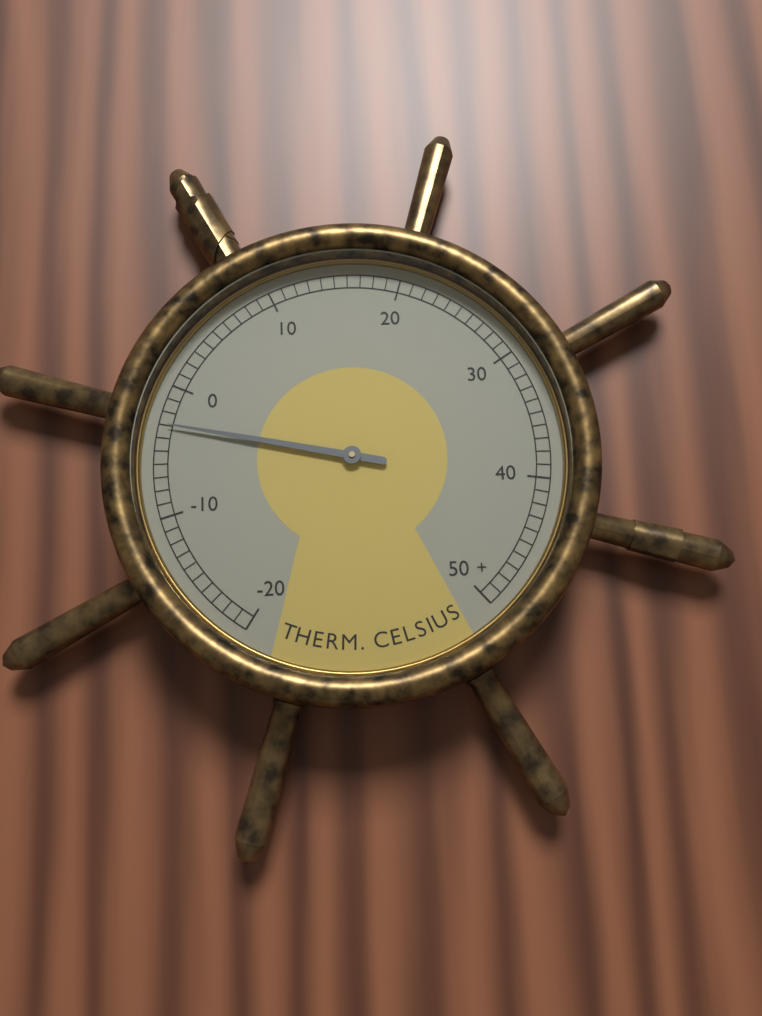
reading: -3 °C
